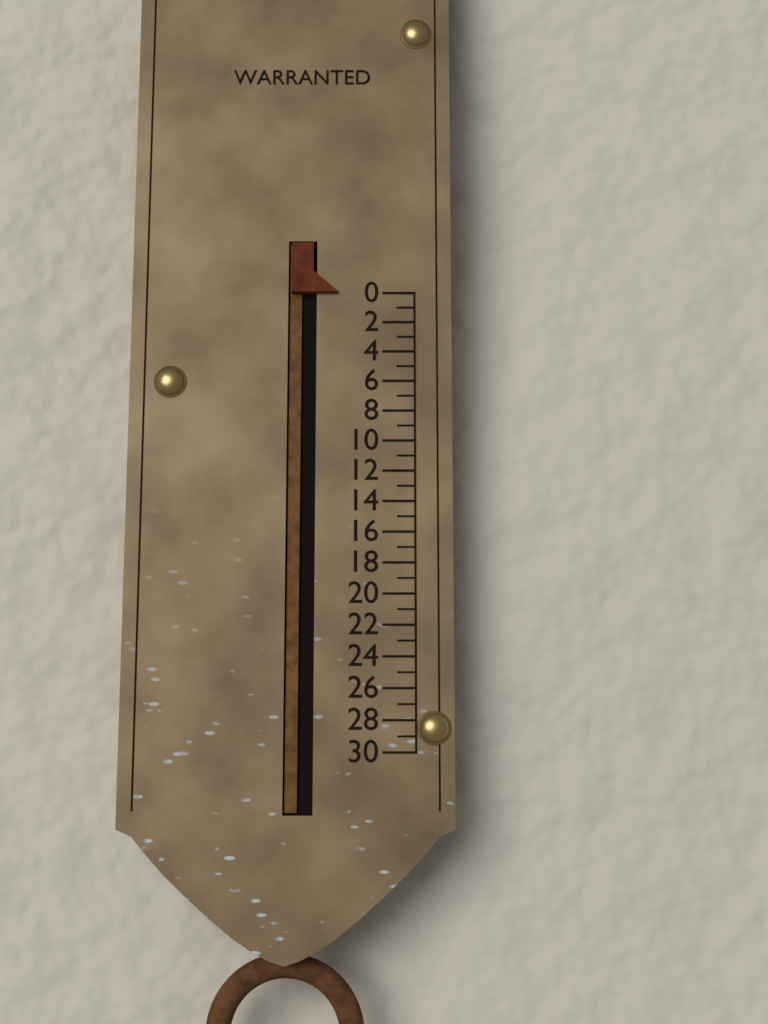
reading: 0 (no unit)
